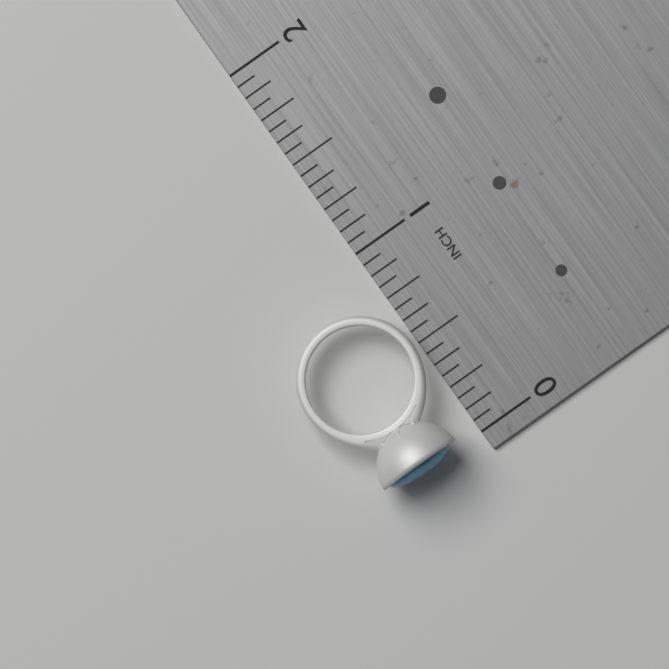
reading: 0.8125 in
